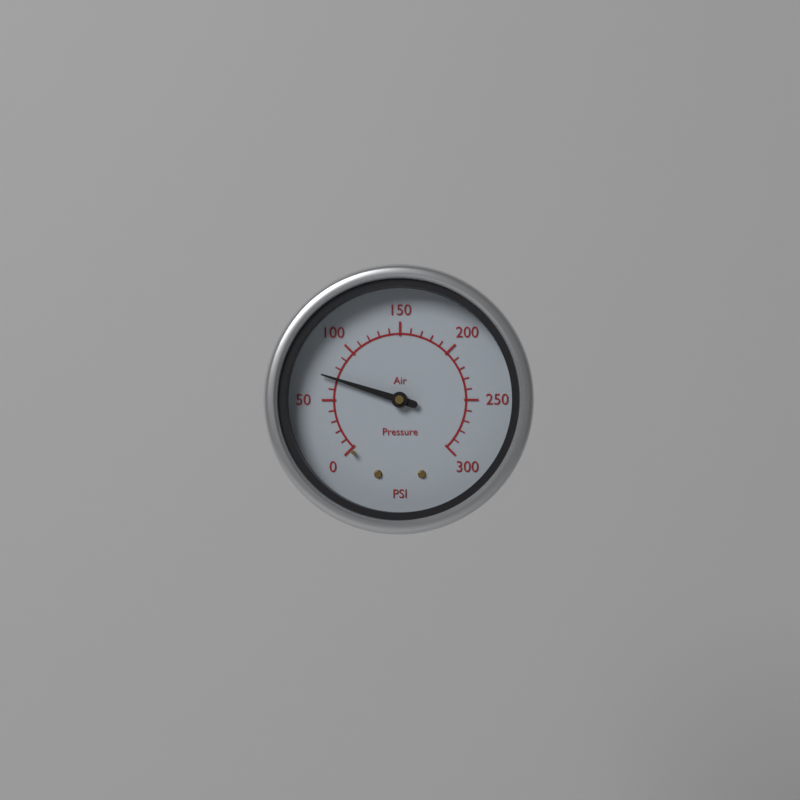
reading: 70 psi
